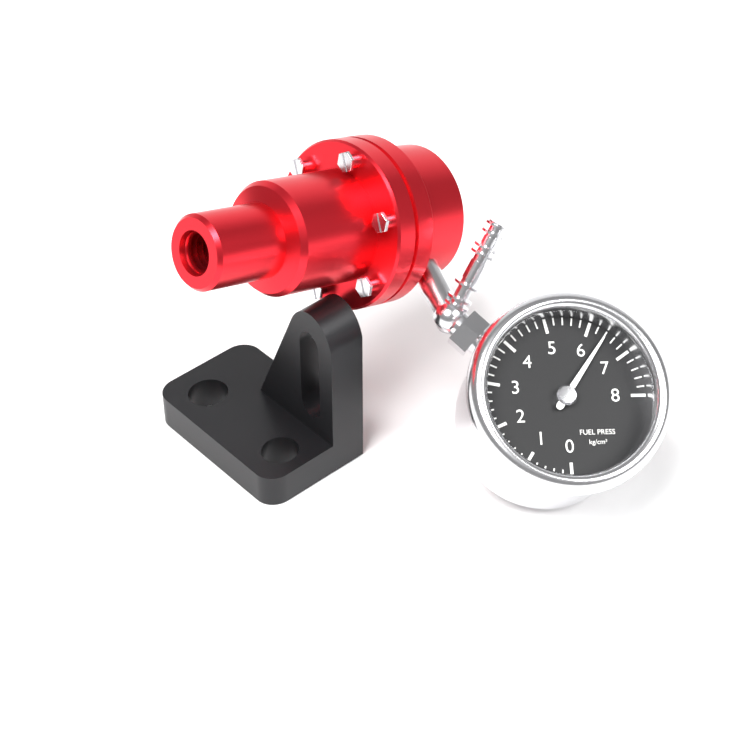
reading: 6.4 kg/cm²
